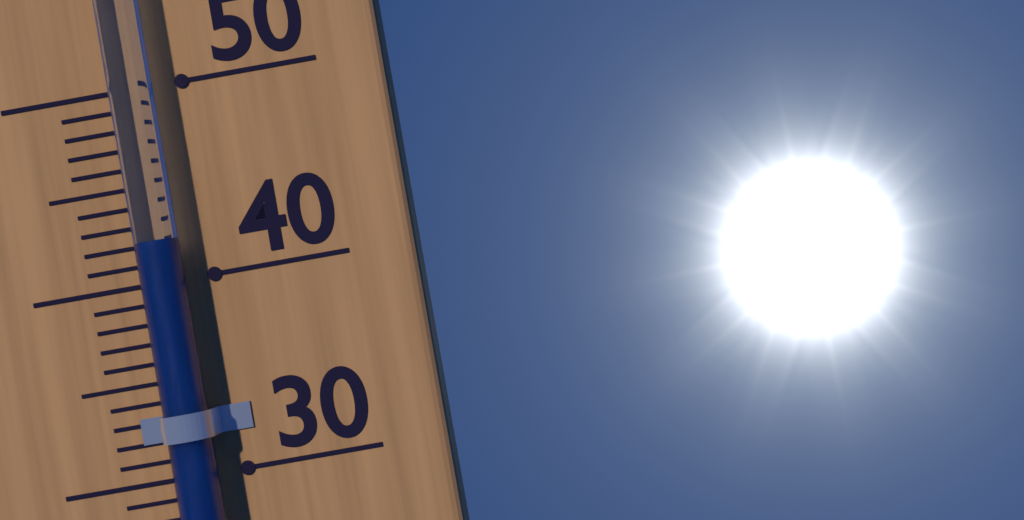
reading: 42 °C
